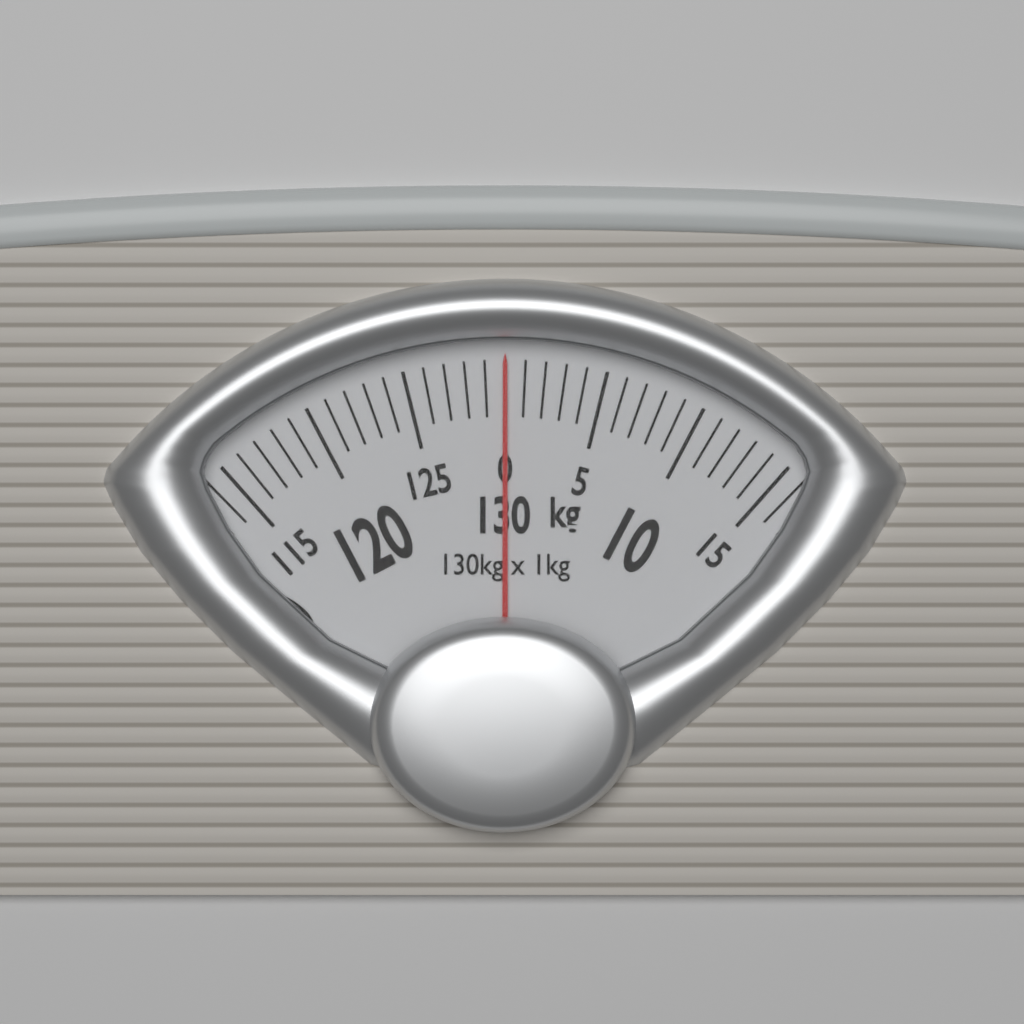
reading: 0 kg
